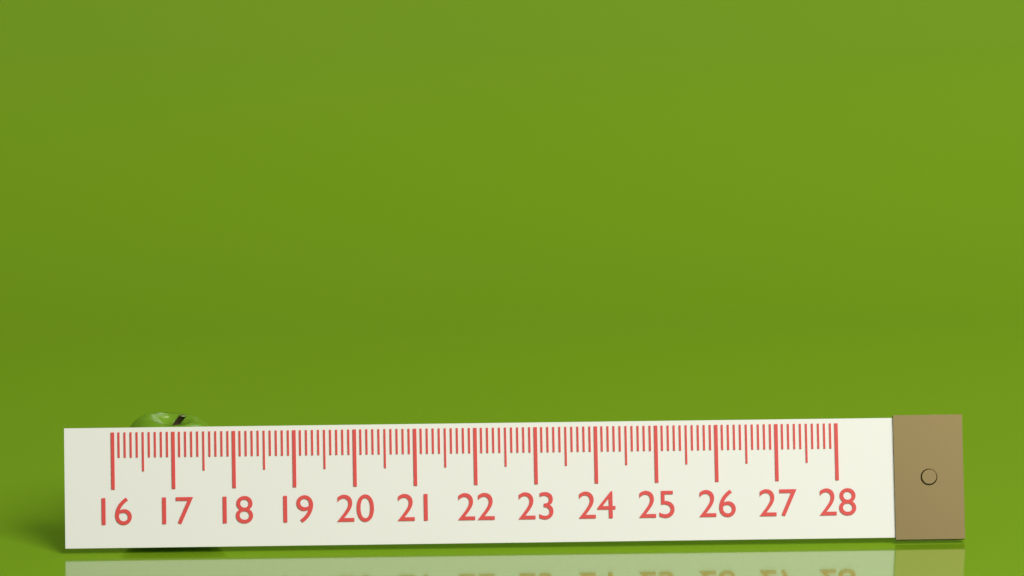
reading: 18.0 (no unit)
